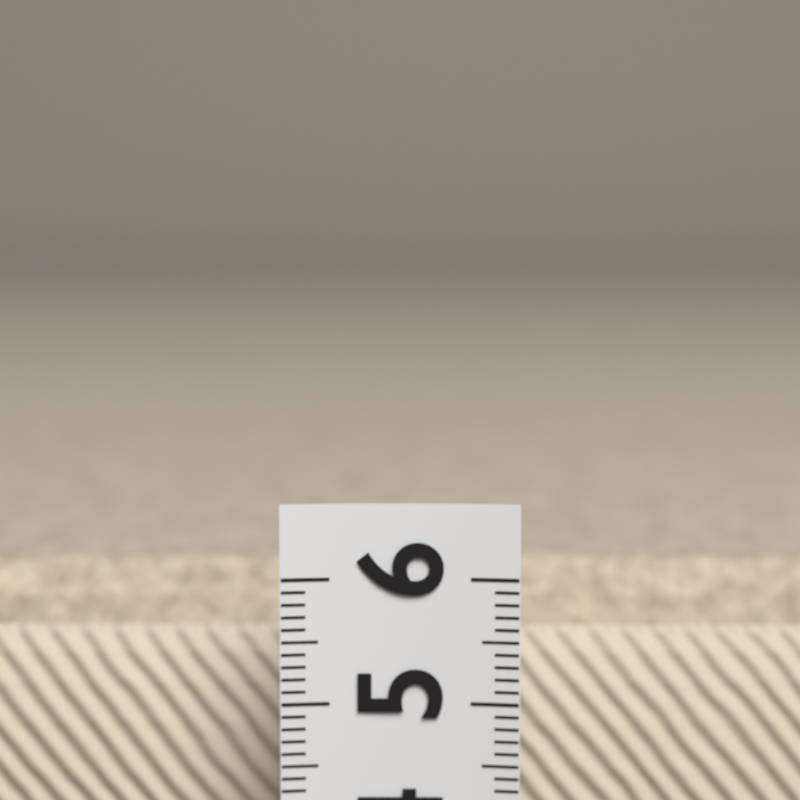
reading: 5.8 (no unit)
